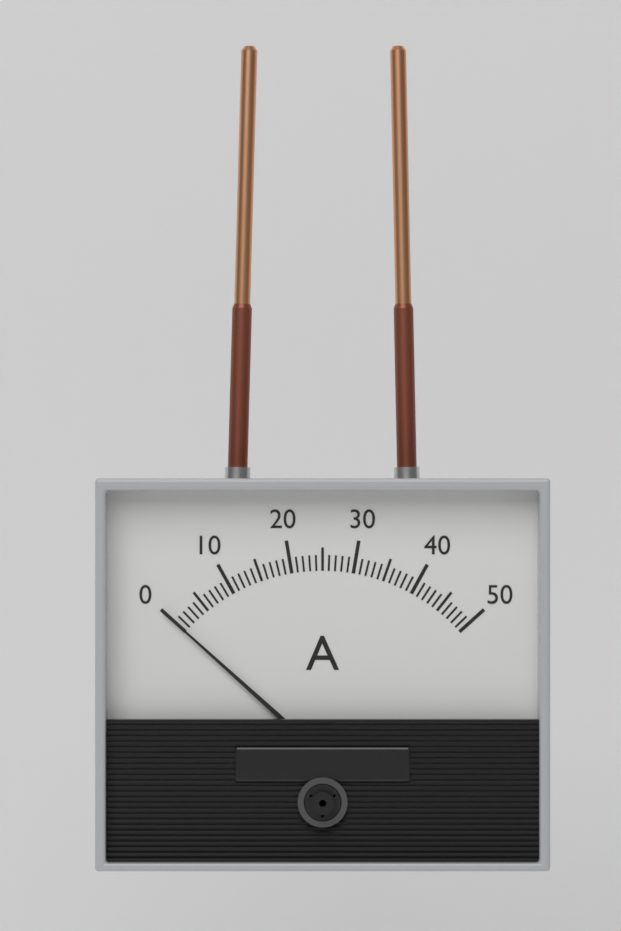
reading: 0 A
